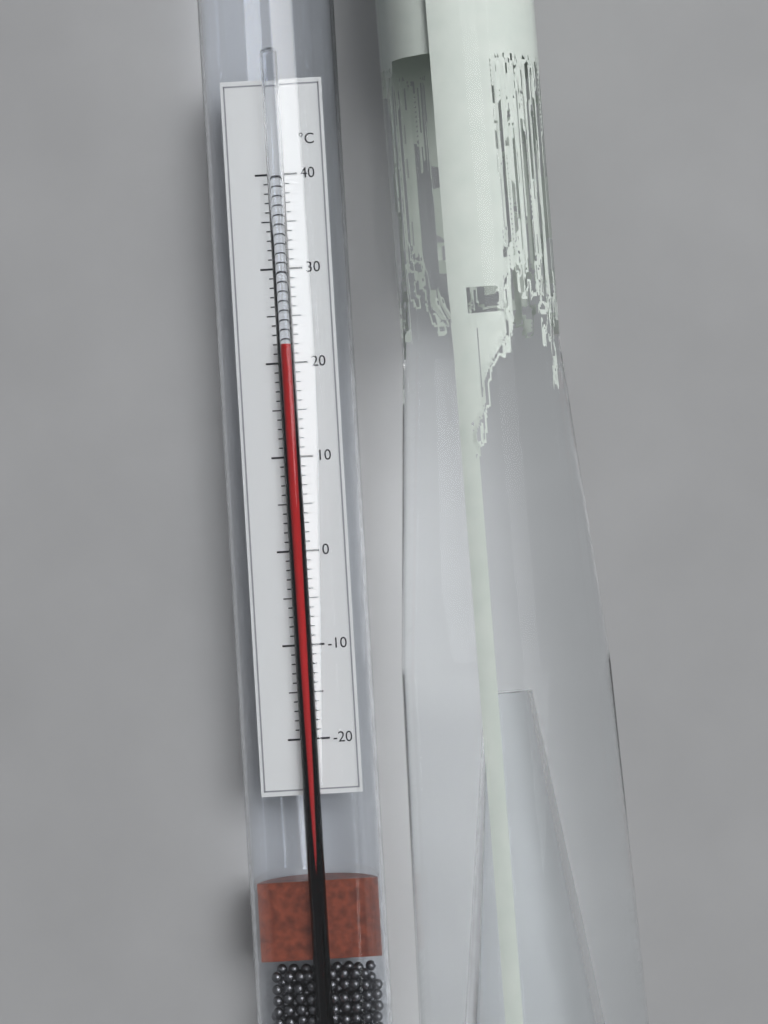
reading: 22 °C
